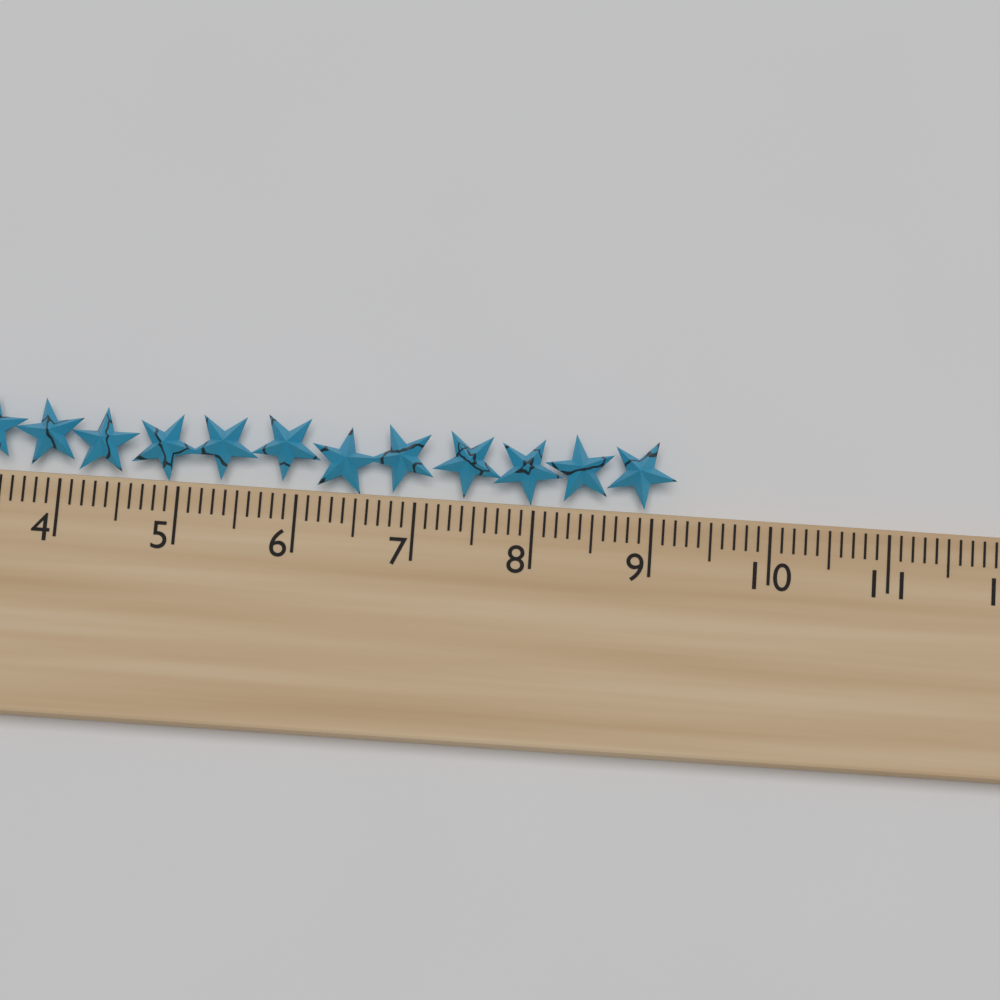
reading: 9.2 cm
